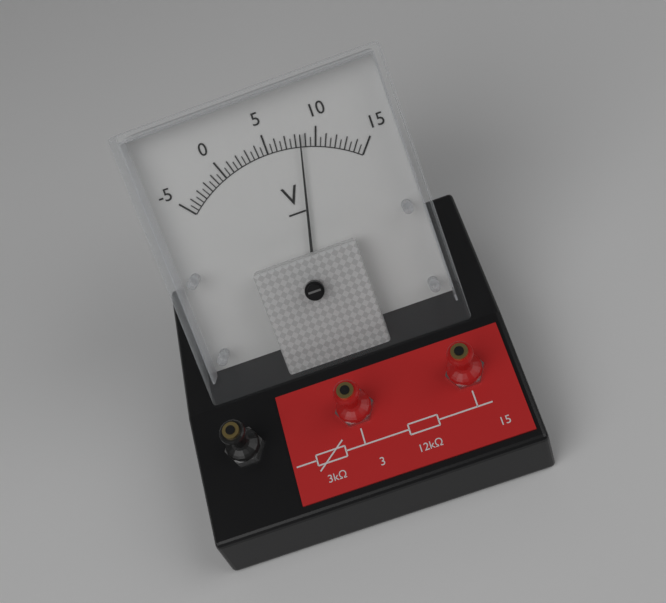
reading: 8.5 V
